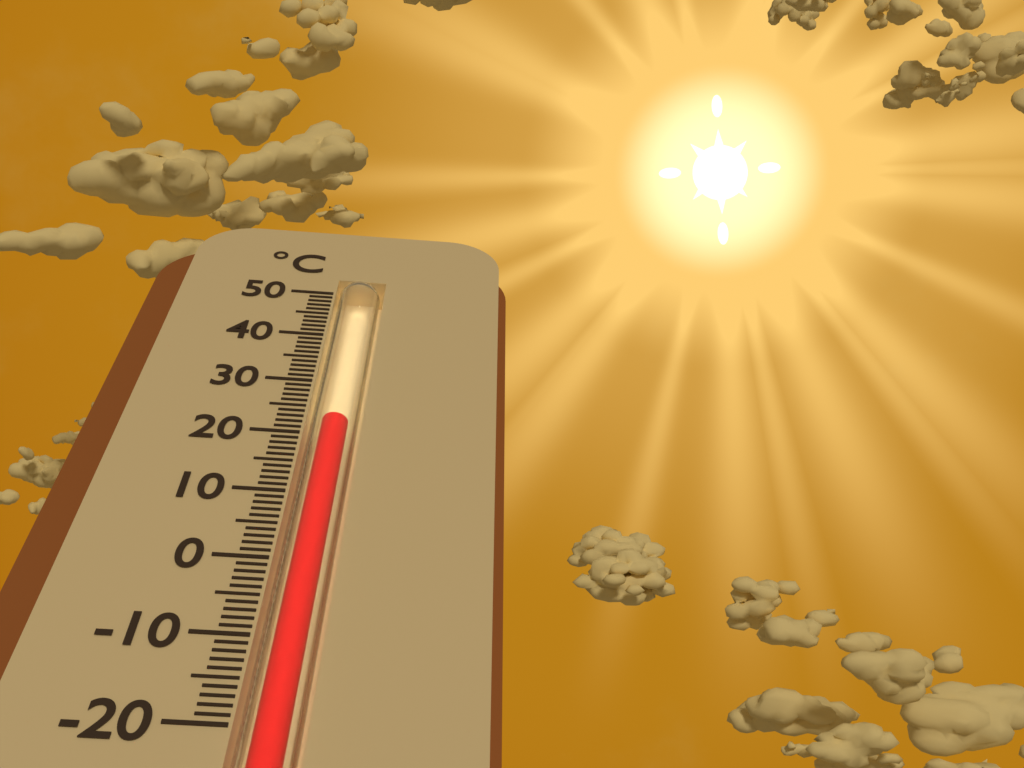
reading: 23 °C
